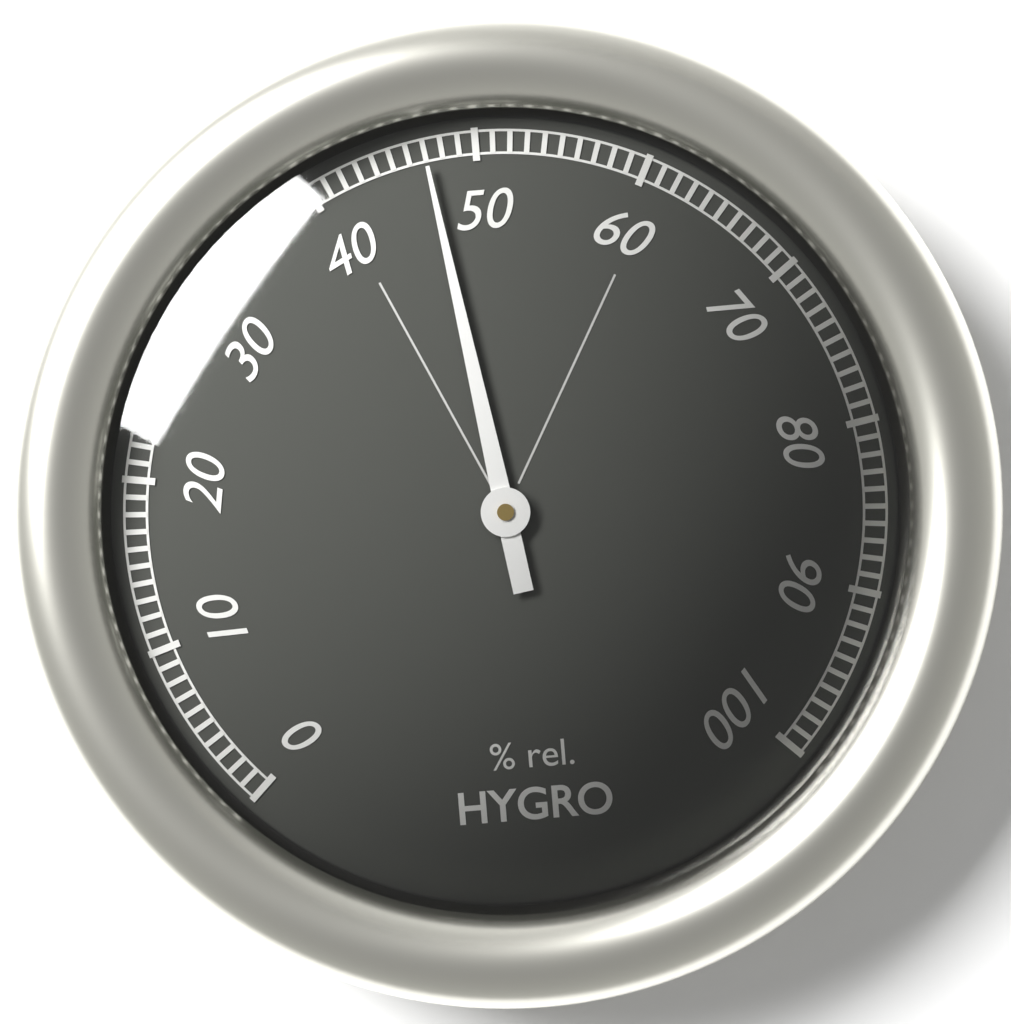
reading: 47 %
